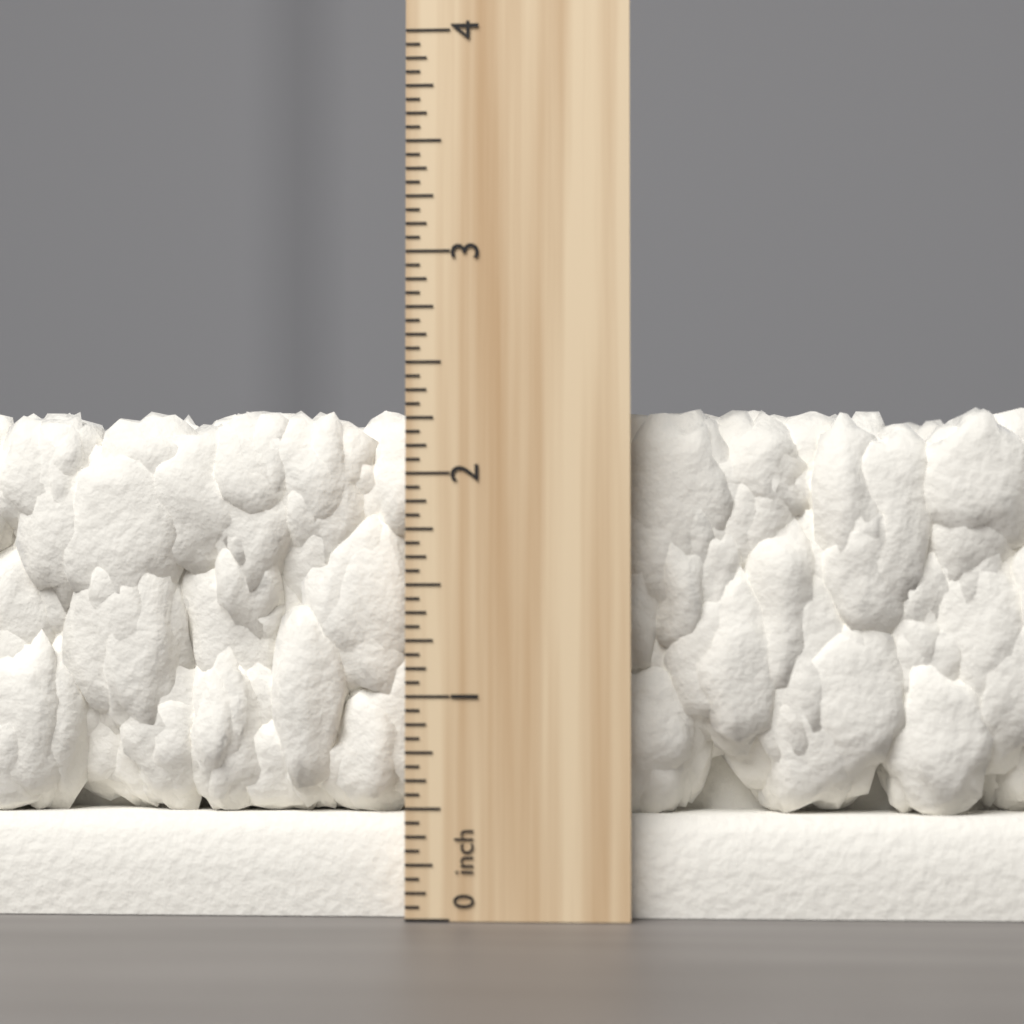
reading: 2.3125 inch
